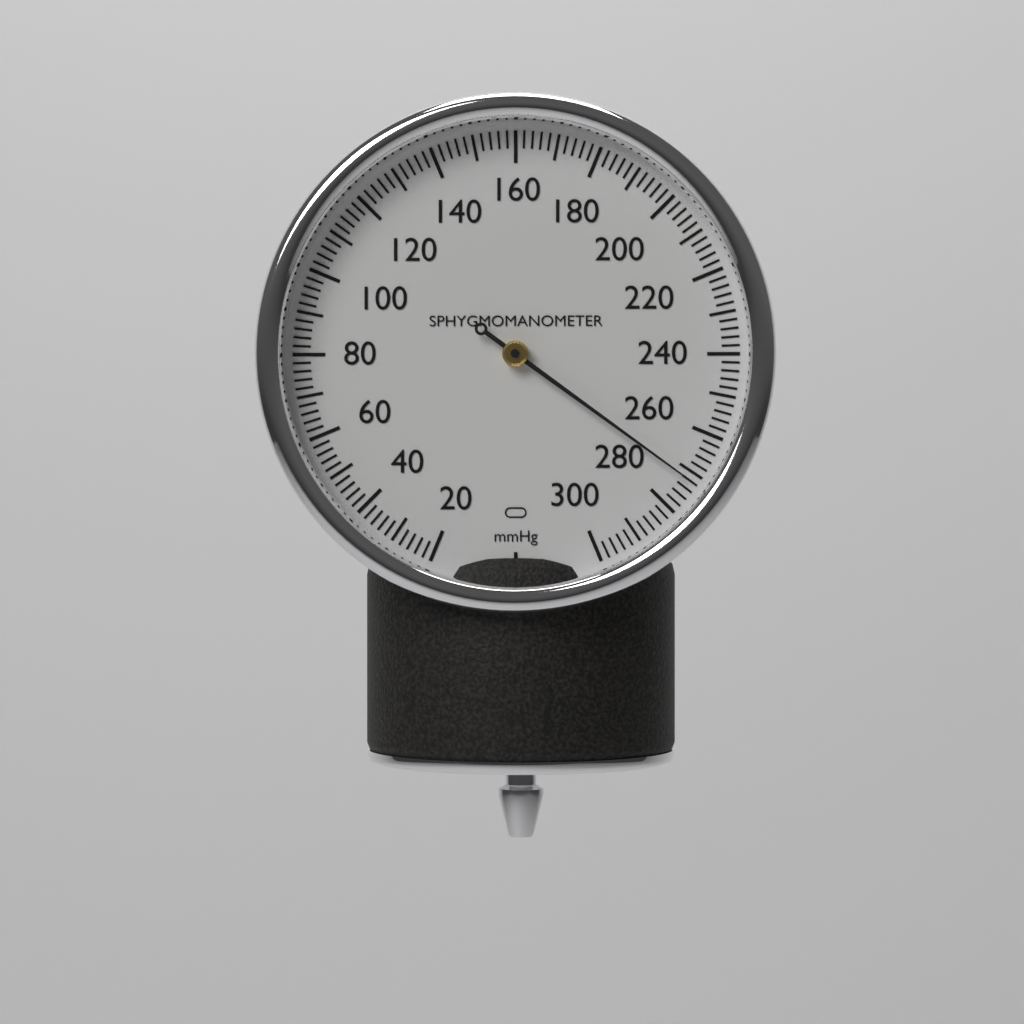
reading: 272 mmHg
